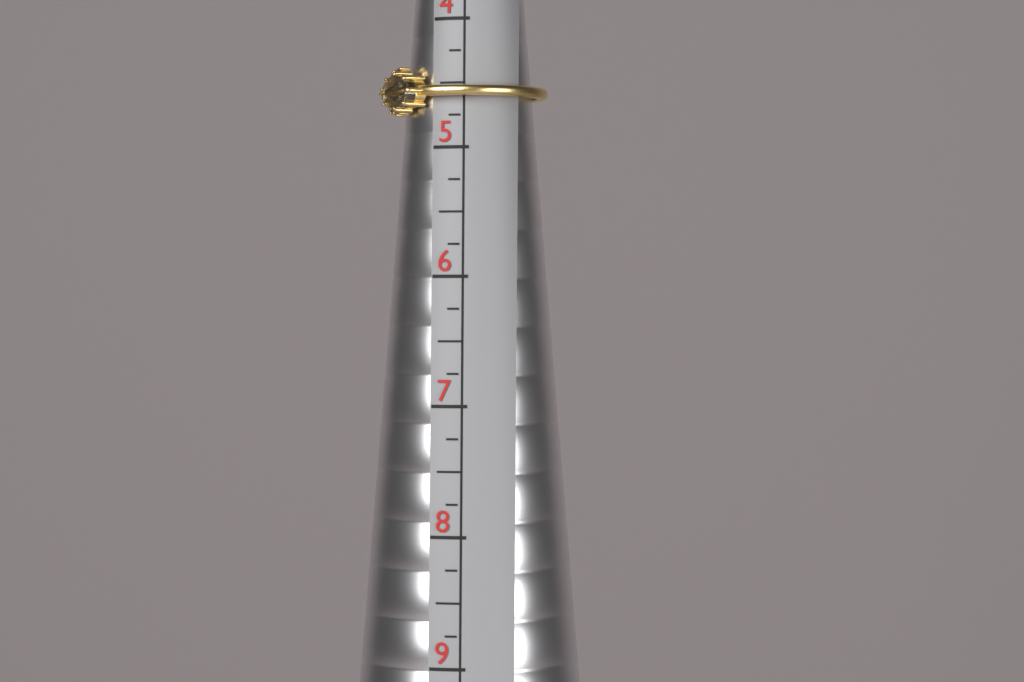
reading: 4.75 (no unit)
